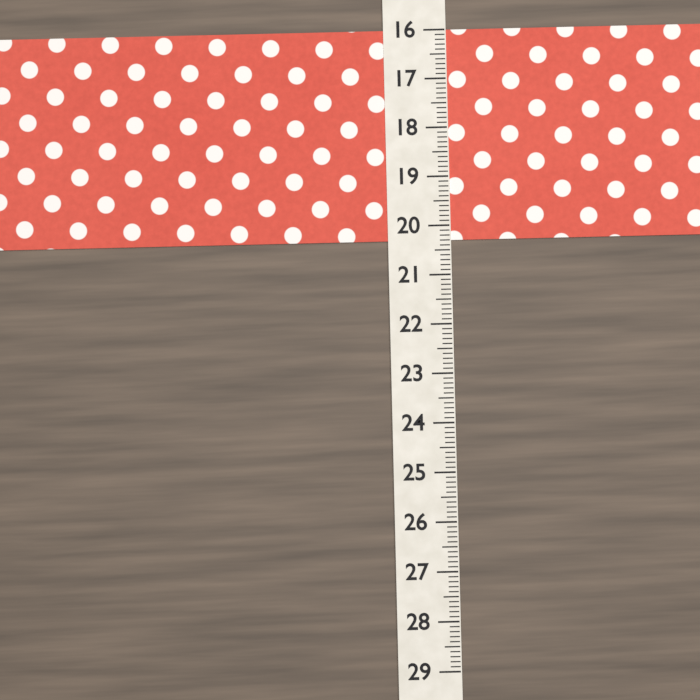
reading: 20.3 (no unit)
